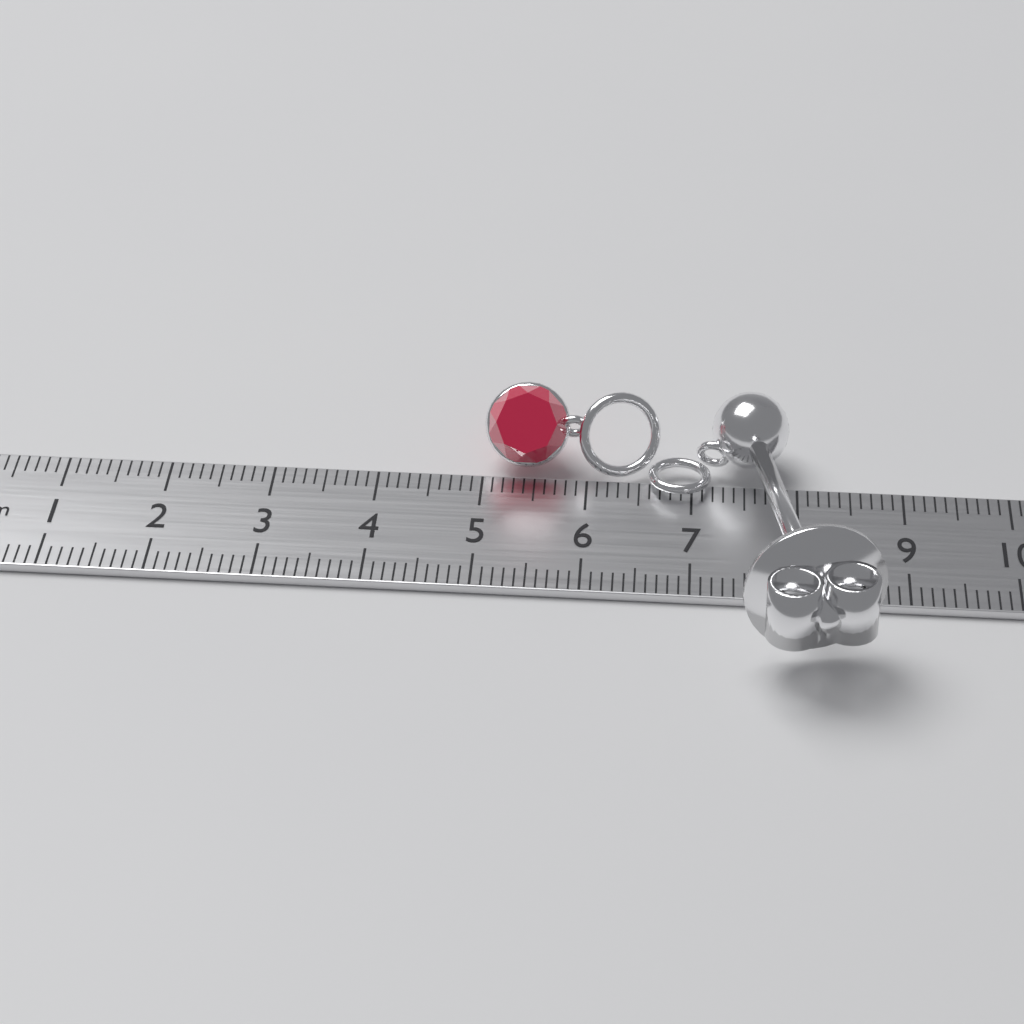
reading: 8.7 cm
